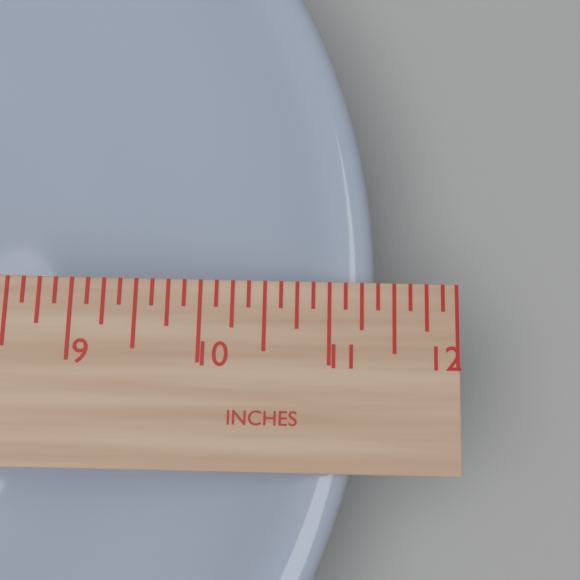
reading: 11.375 in
